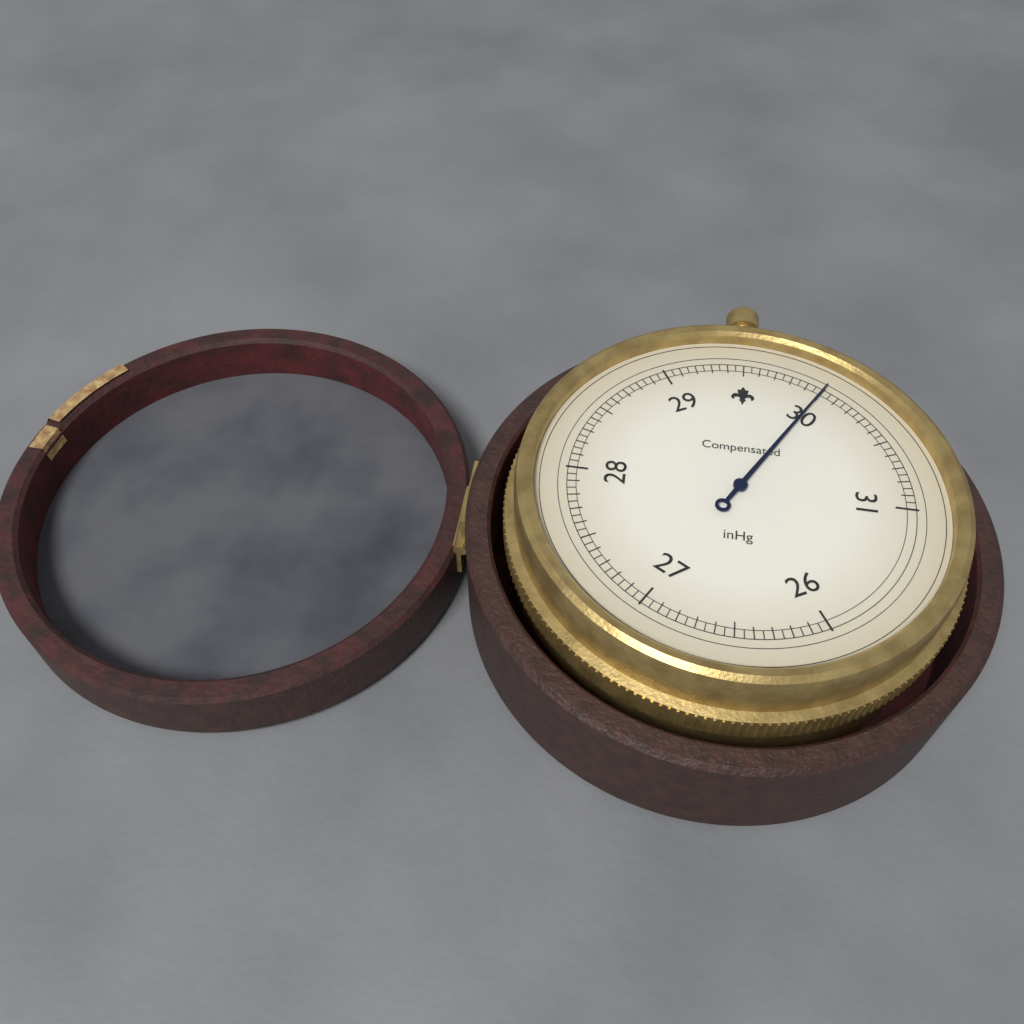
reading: 30.00 inHg
